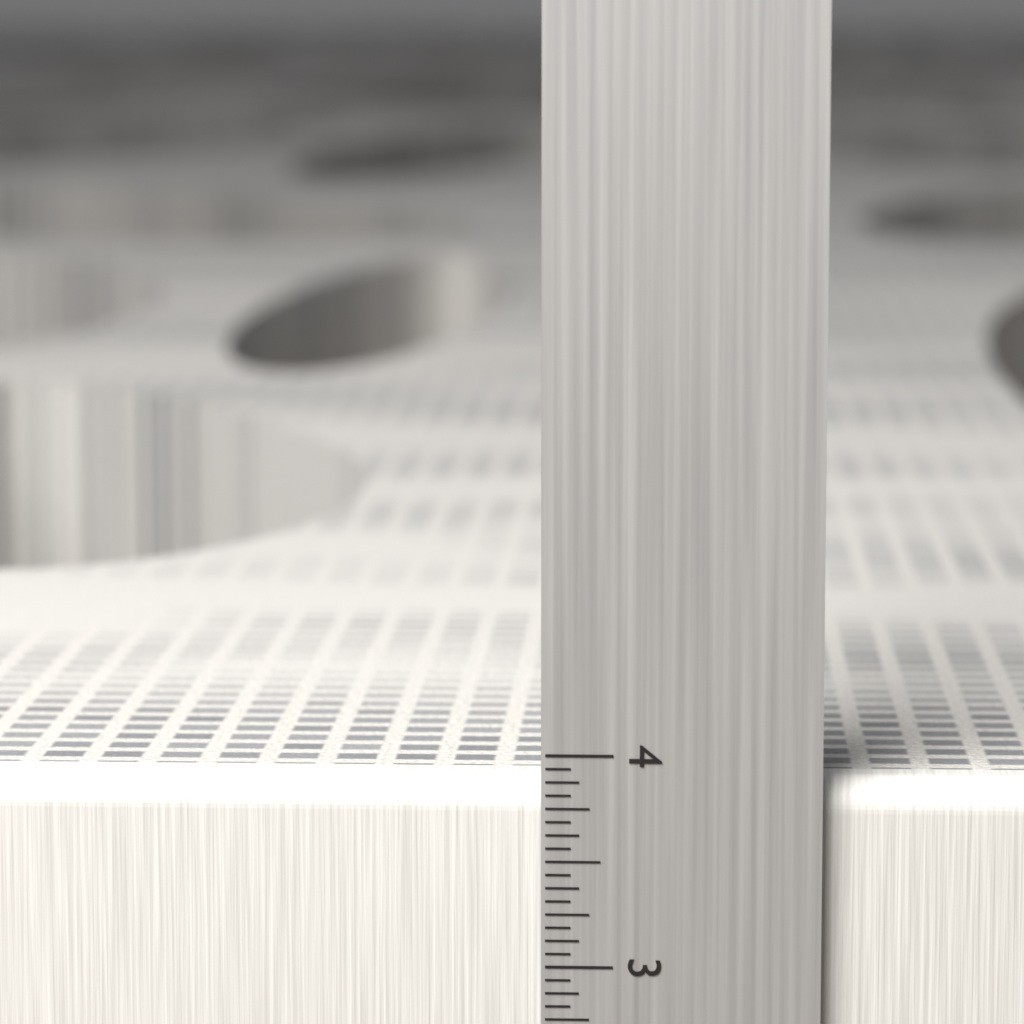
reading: 3.8750 in
